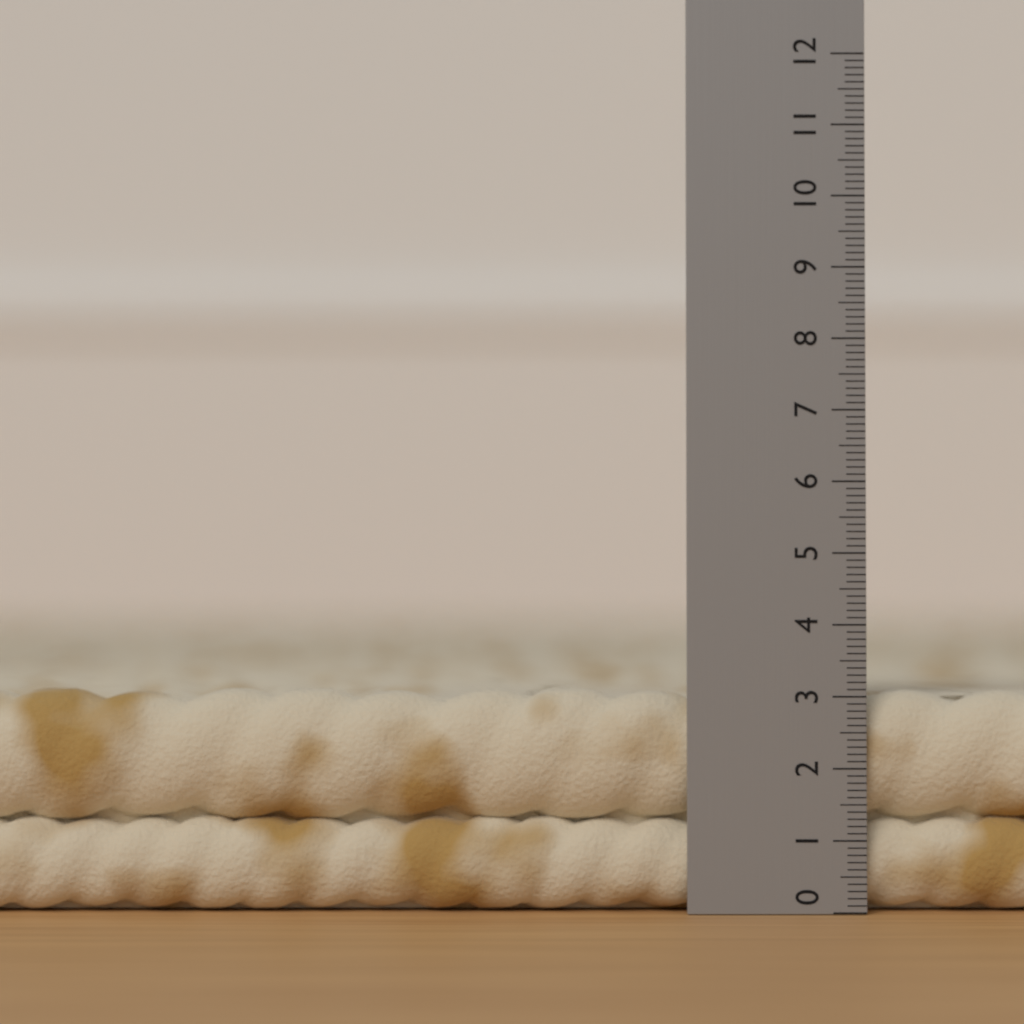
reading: 3.1 (no unit)
